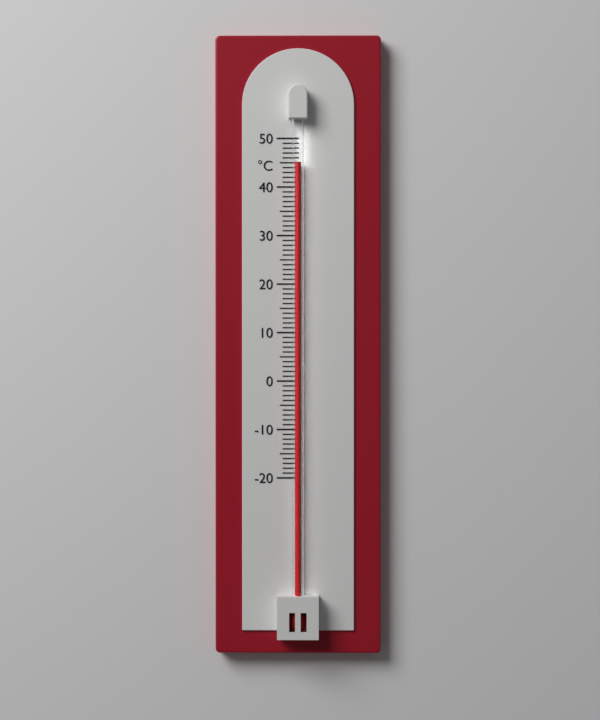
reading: 45 °C
